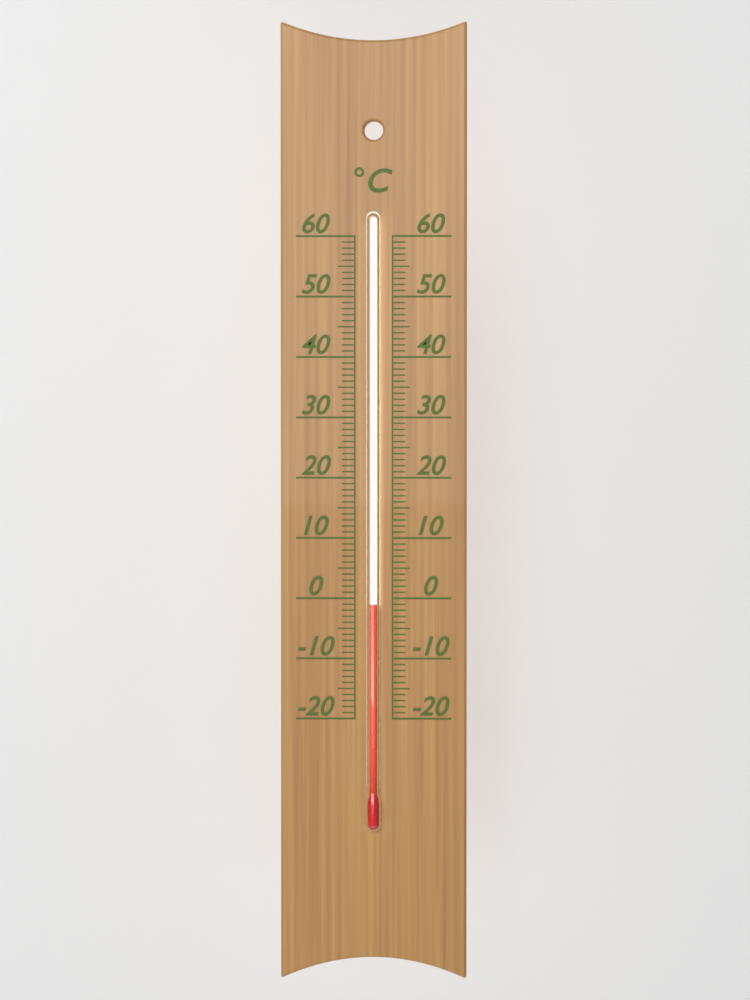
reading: -1 °C
